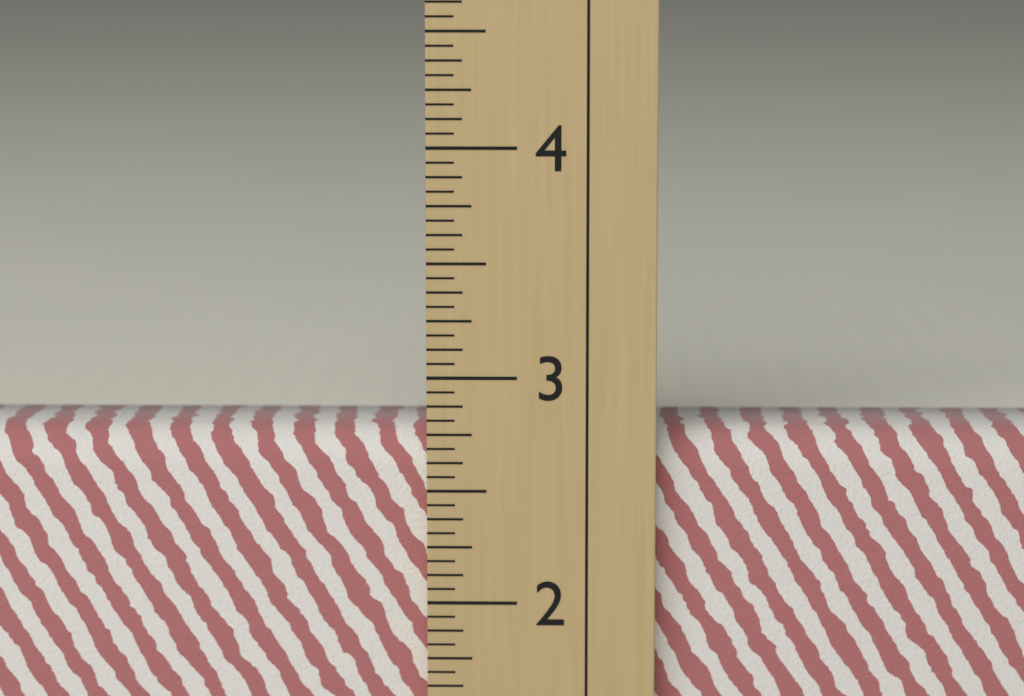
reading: 2.7500 in
